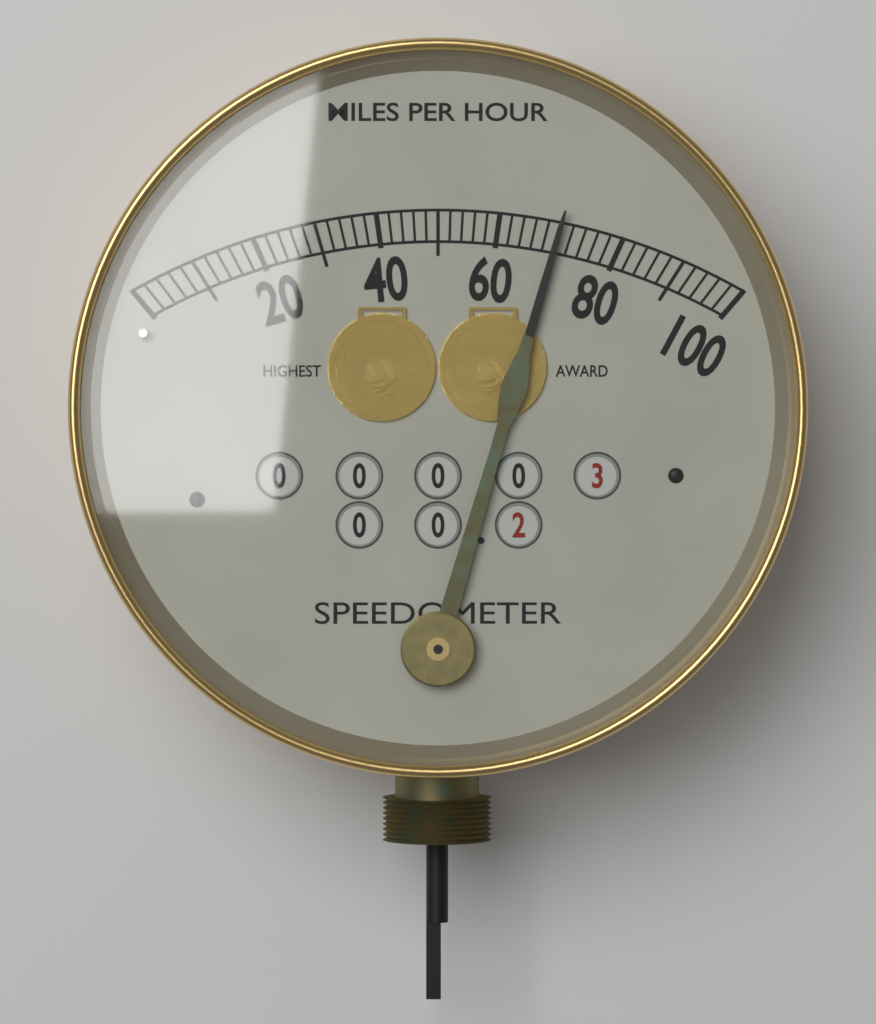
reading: 70 mph
